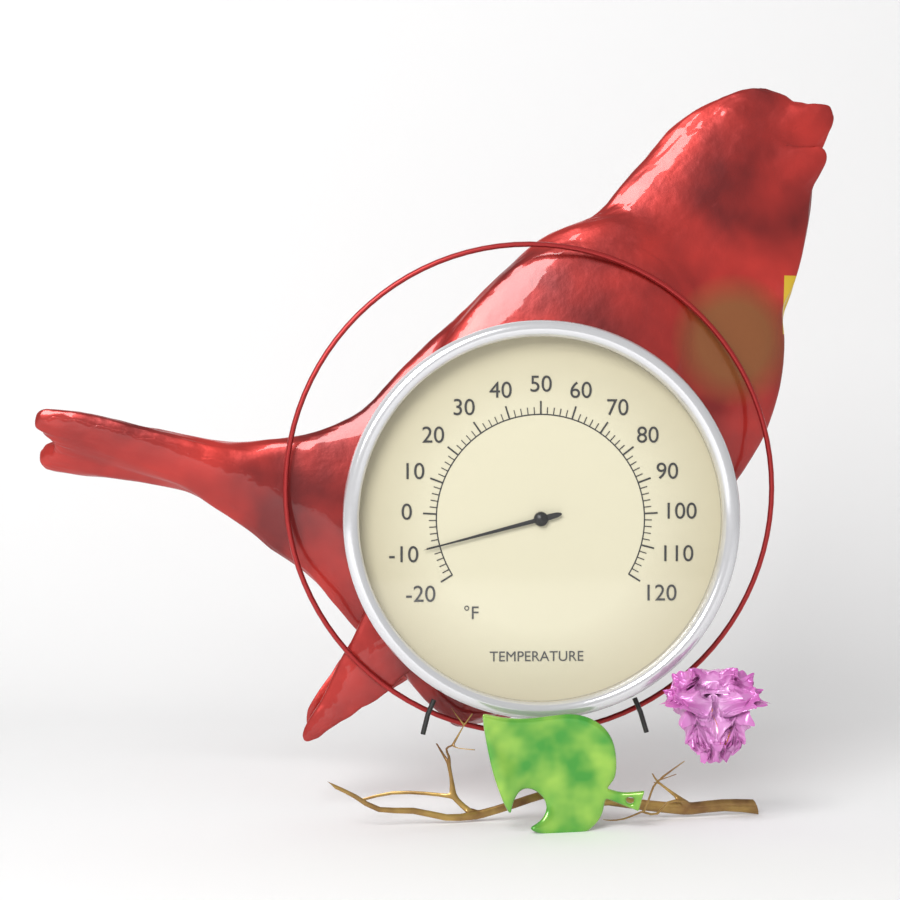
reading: -10 °F
